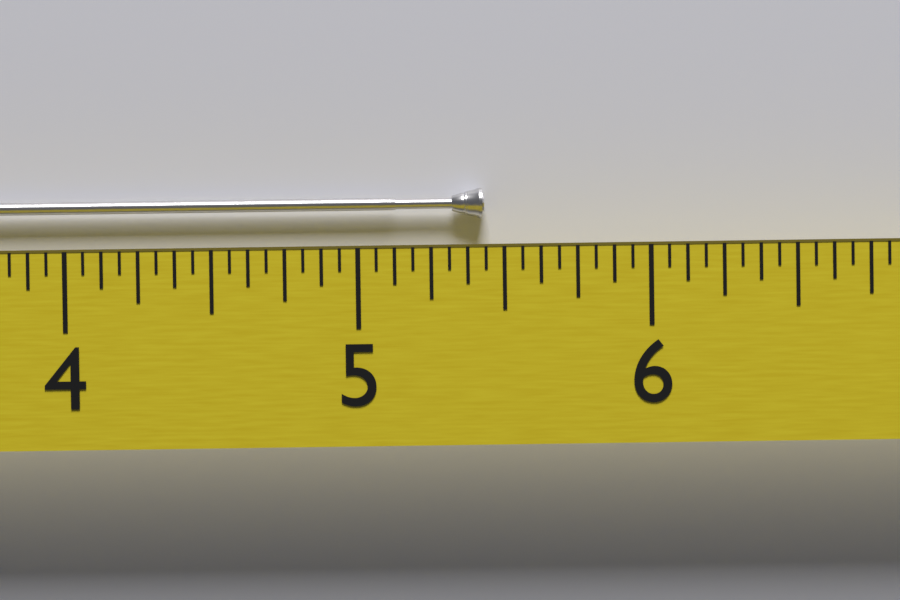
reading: 5.4375 (no unit)
